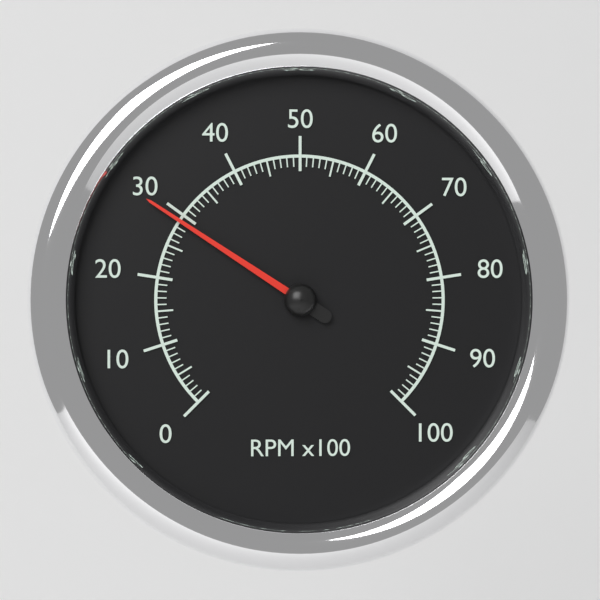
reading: 29 RPM x100
